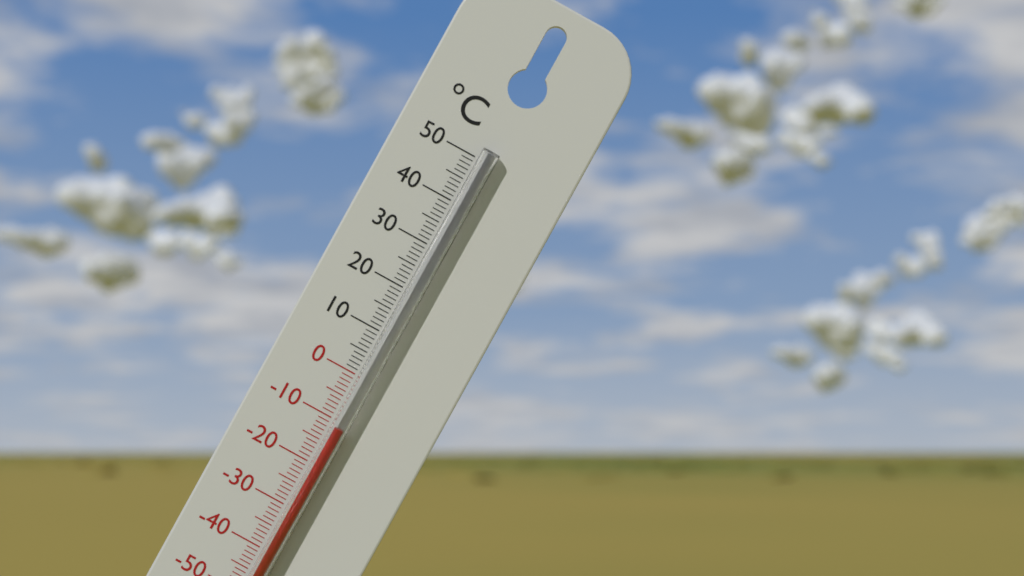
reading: -11 °C
